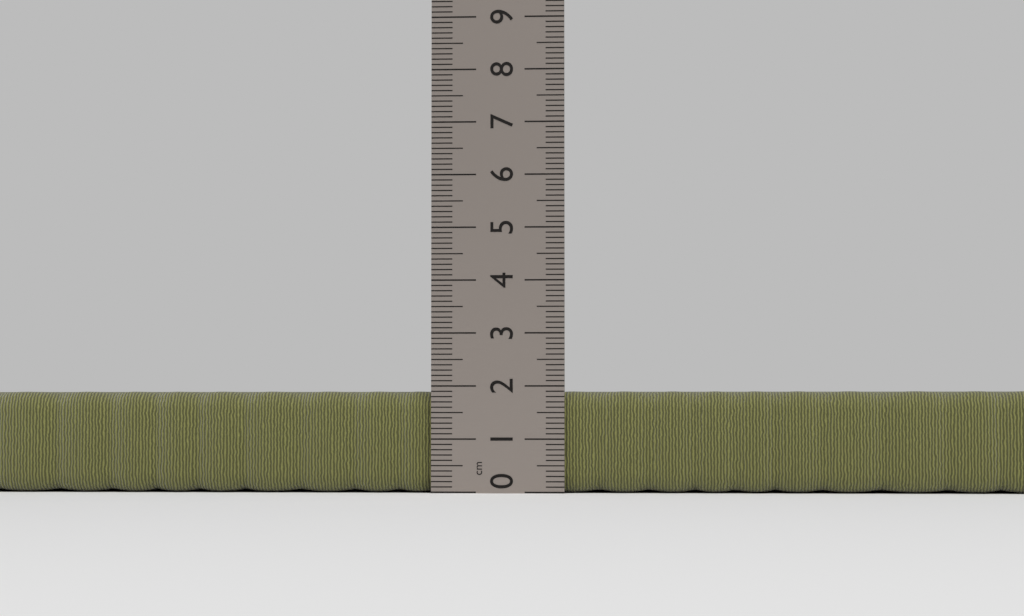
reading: 1.9 cm
